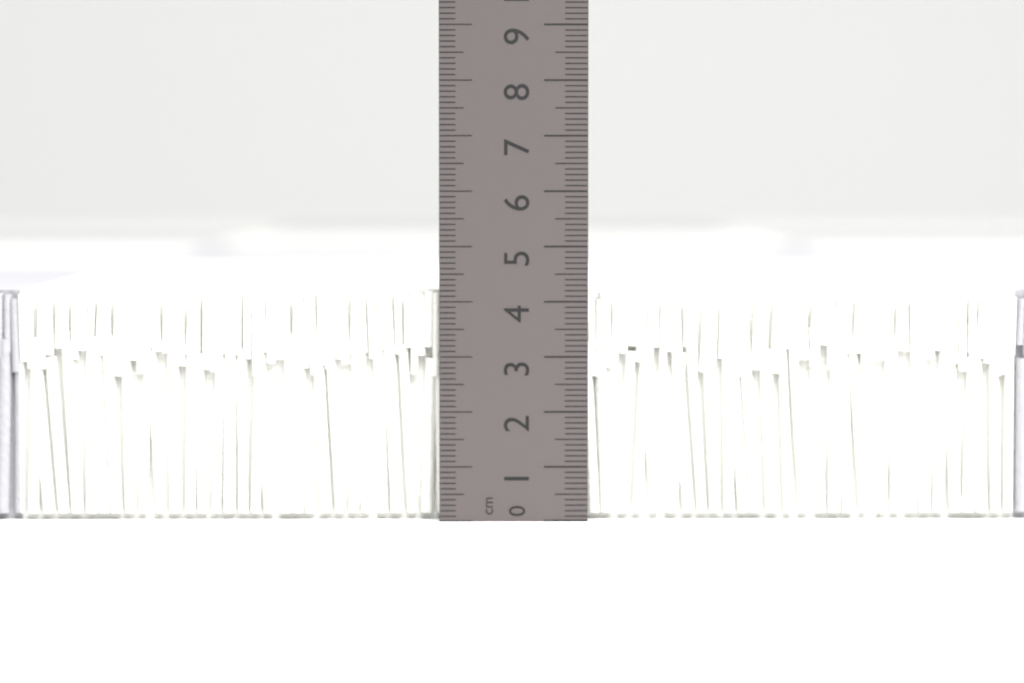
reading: 4.2 cm
